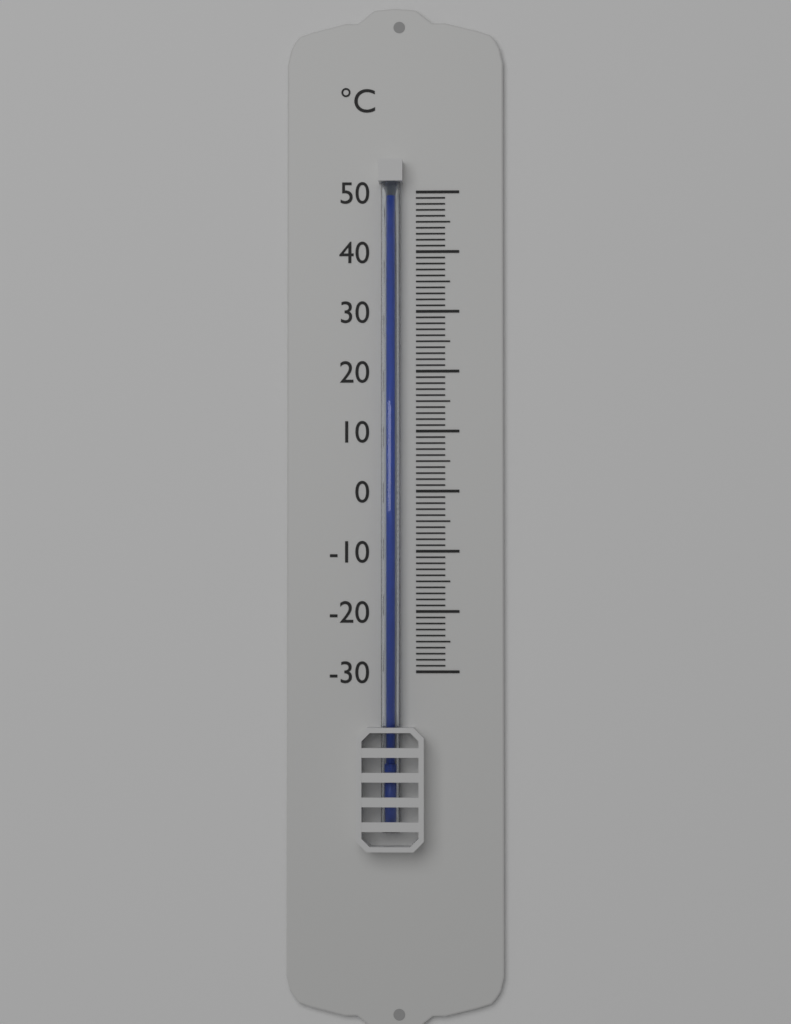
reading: 49 °C
